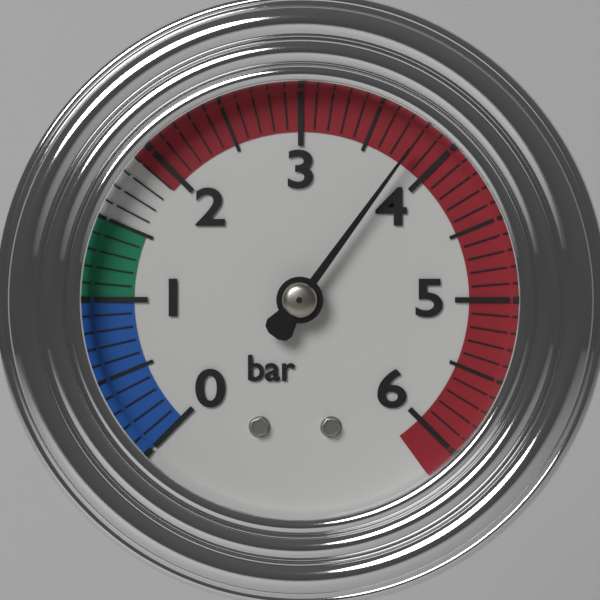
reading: 3.8 bar
